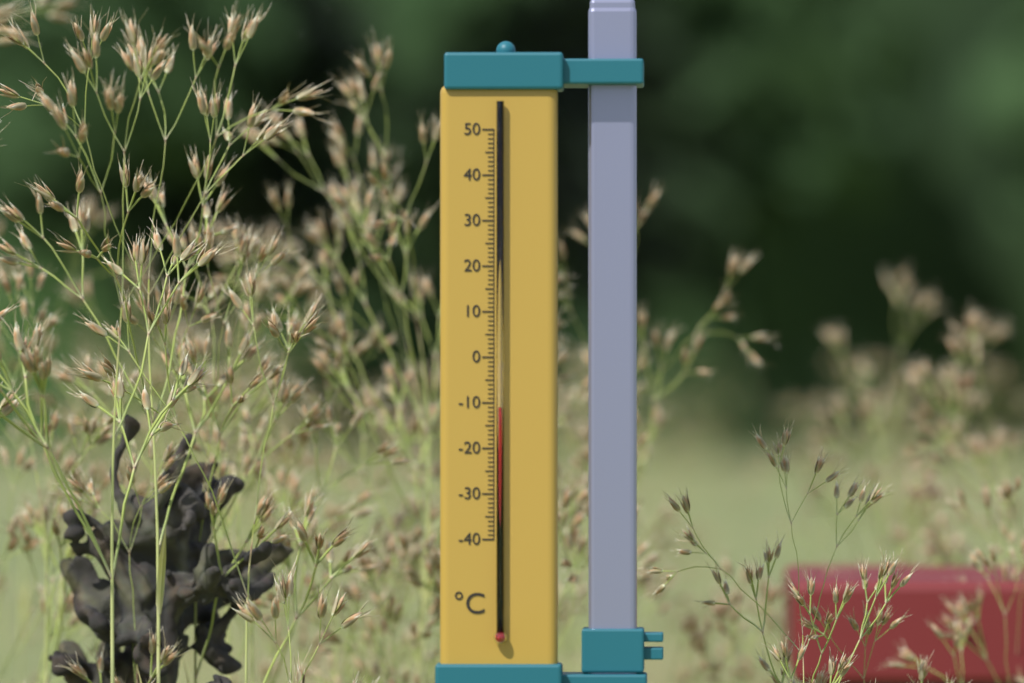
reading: -11 °C
